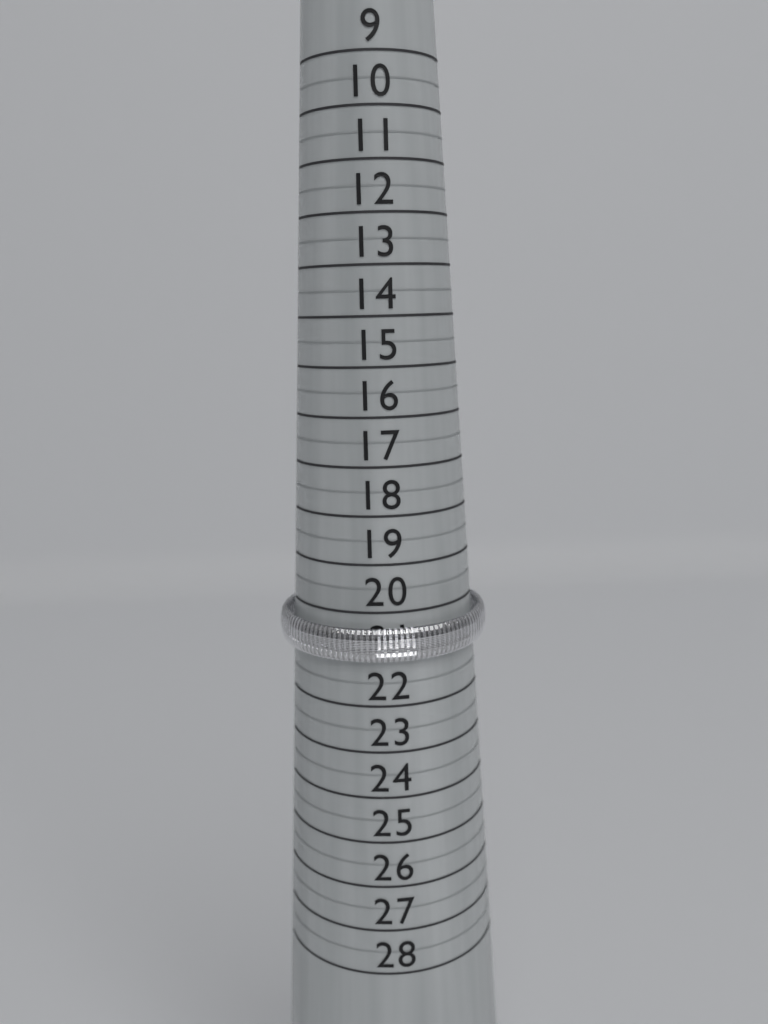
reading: 21.0 (no unit)
